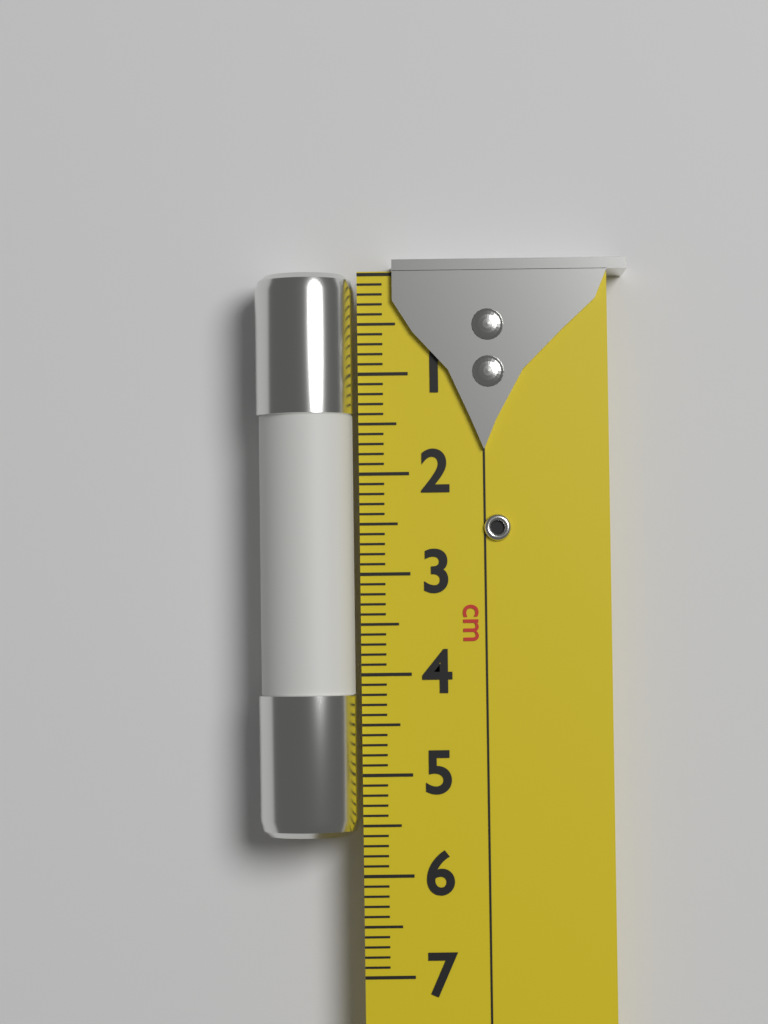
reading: 5.6 cm
